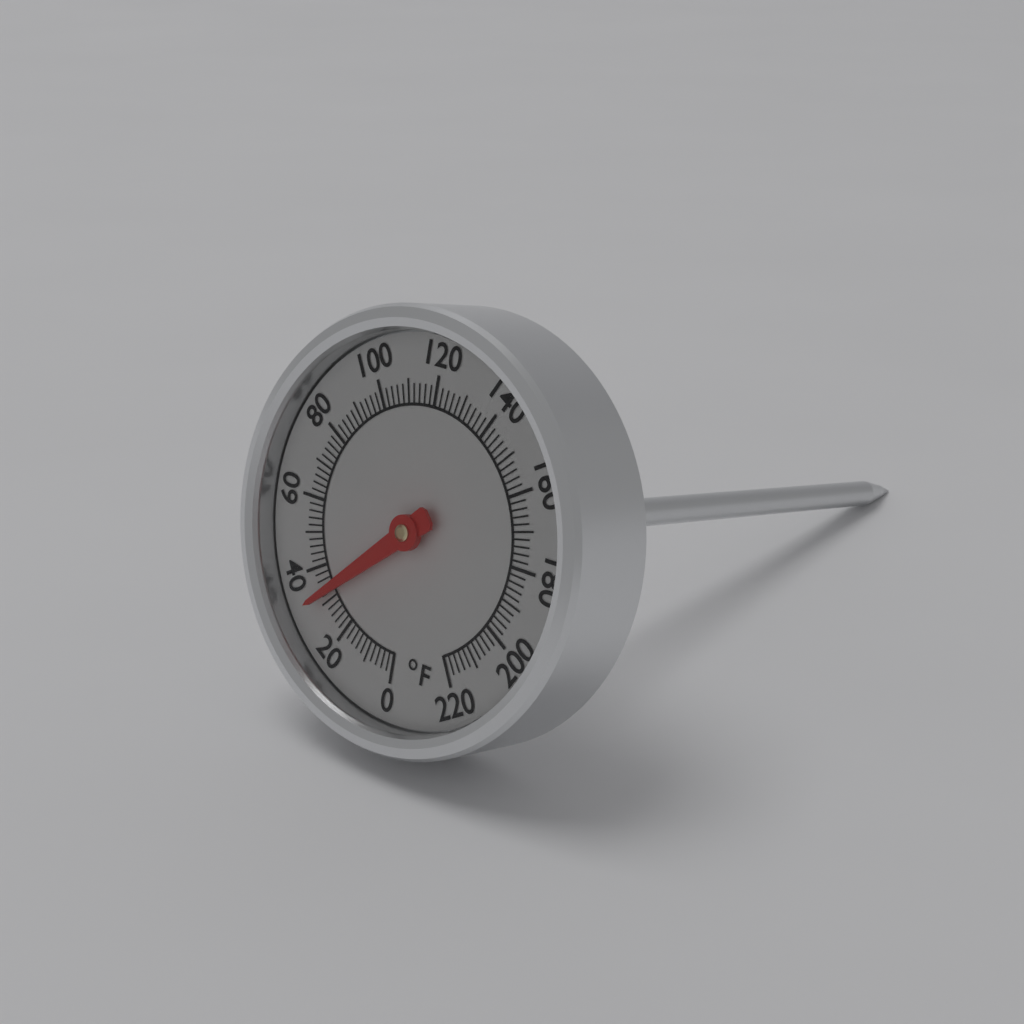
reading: 32 °F
